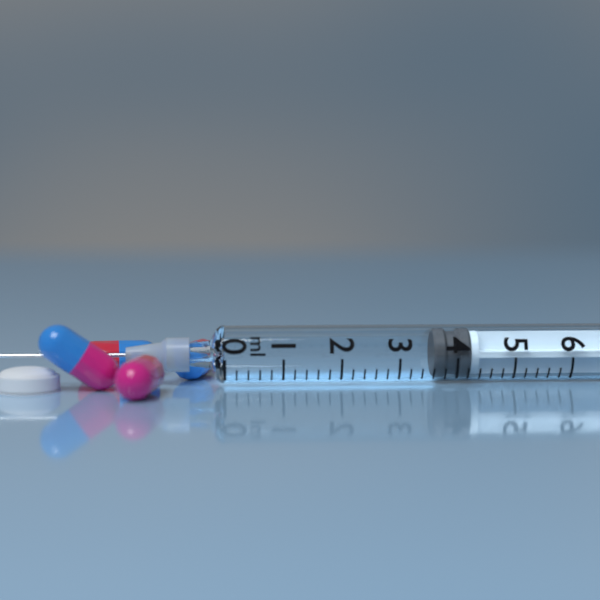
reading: 3.6 ml
